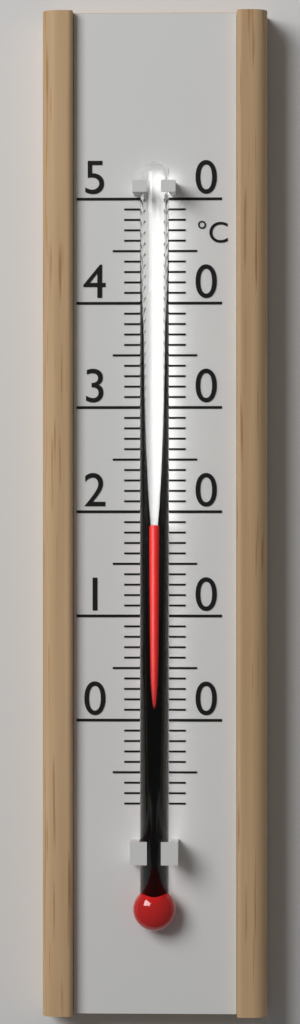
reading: 19 °C
